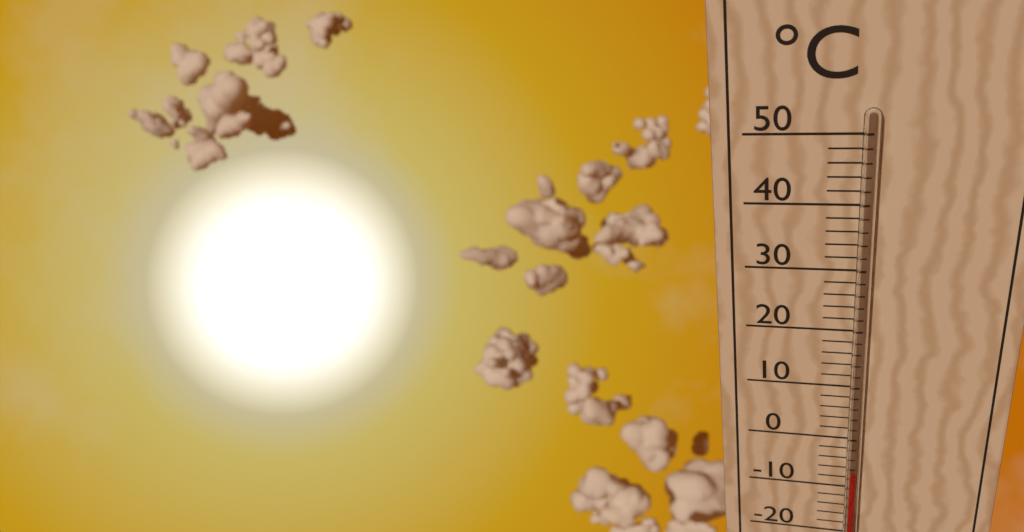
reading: -6 °C
